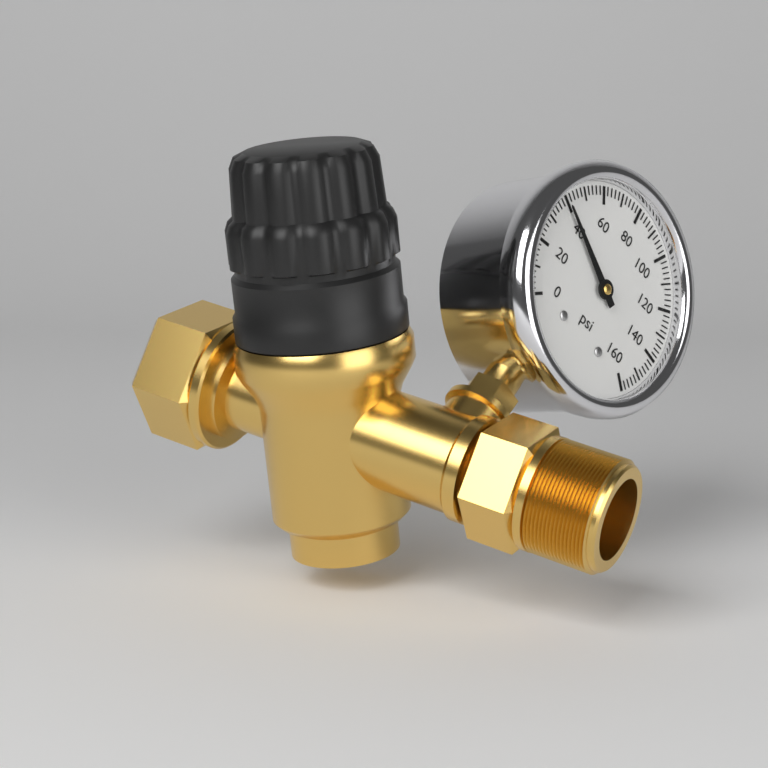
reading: 40 psi
